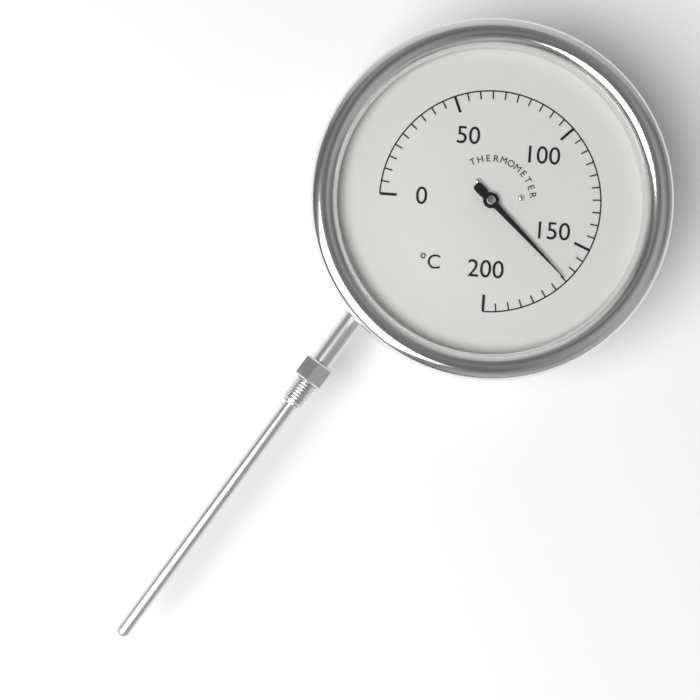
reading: 165 °C
